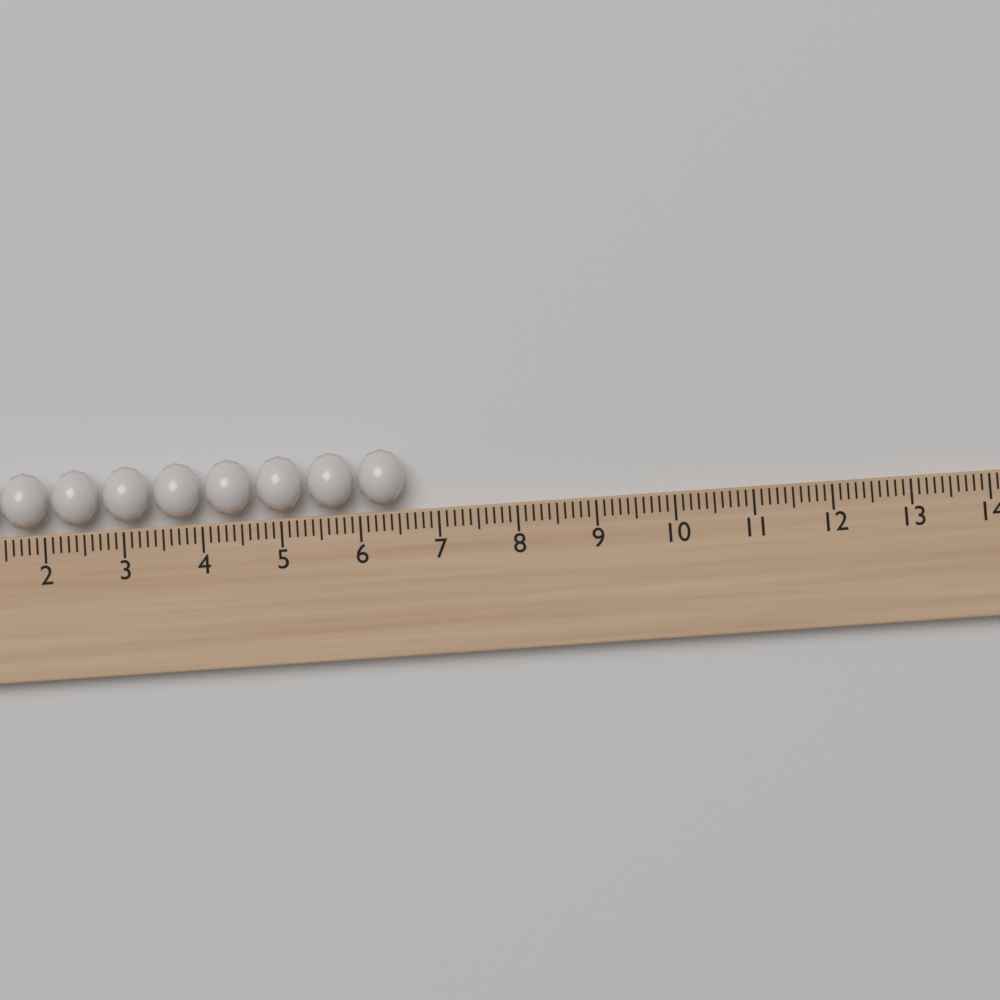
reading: 6.6 (no unit)
